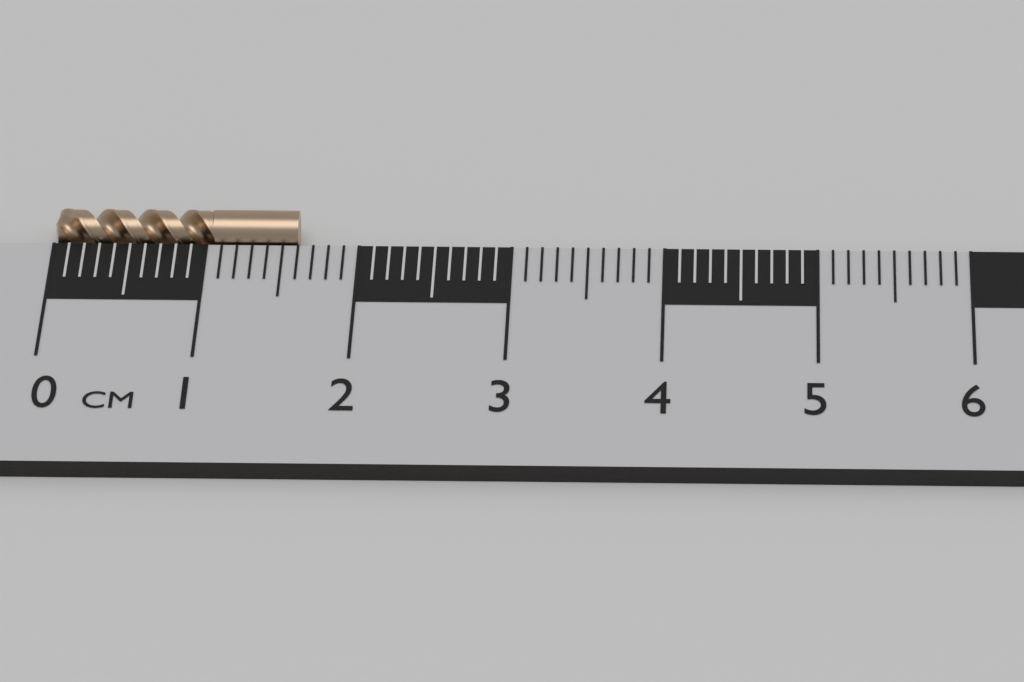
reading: 1.6 cm
